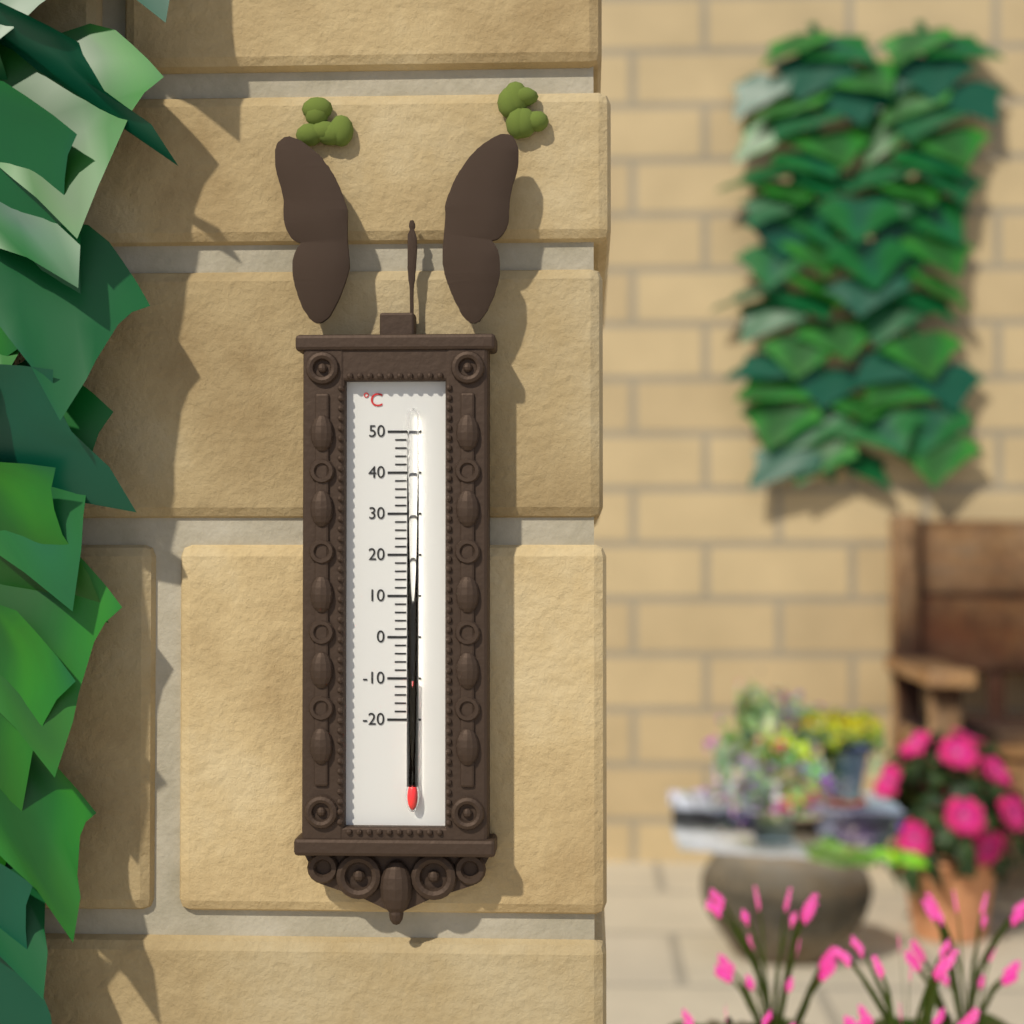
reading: -10 °C
